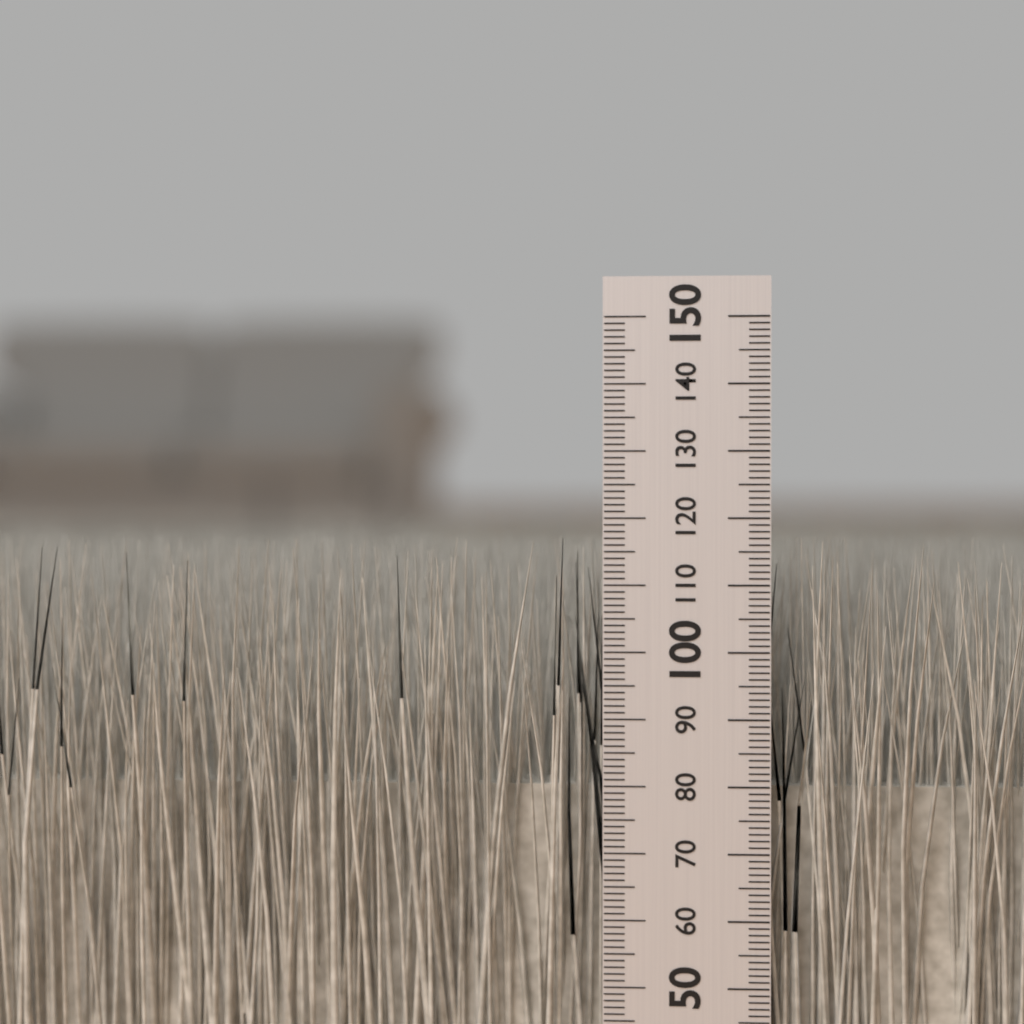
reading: 117 mm
